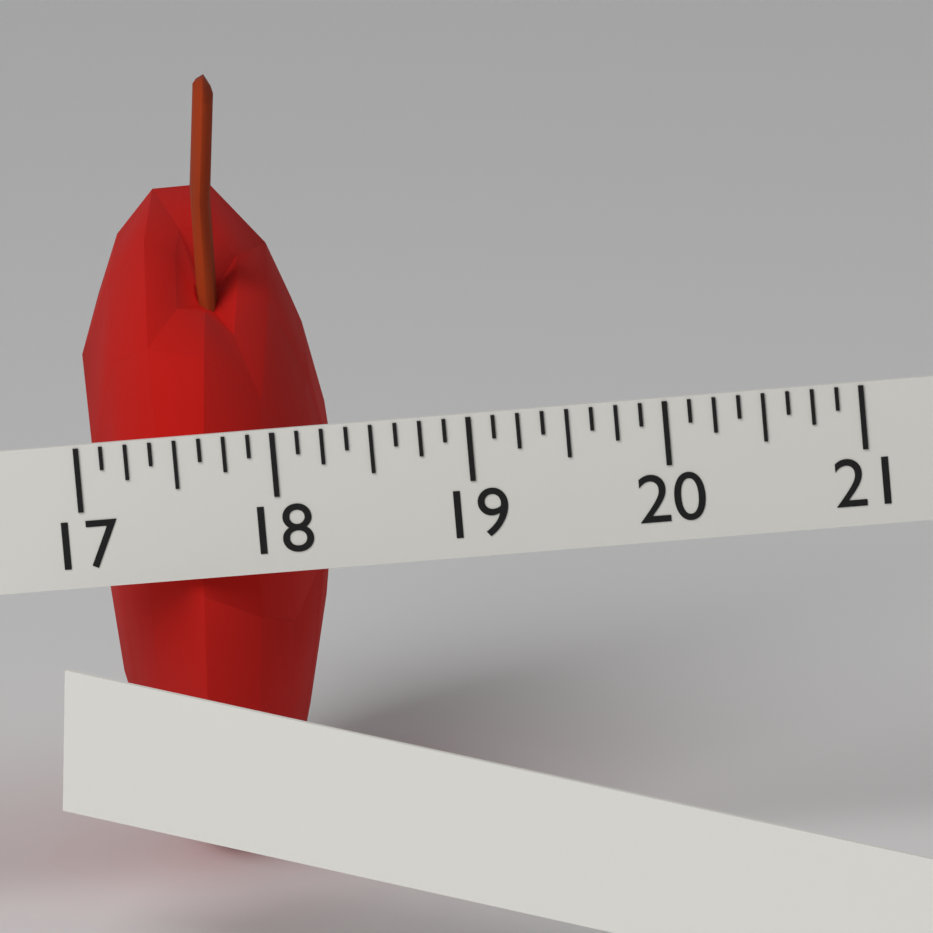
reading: 18.250 (no unit)
